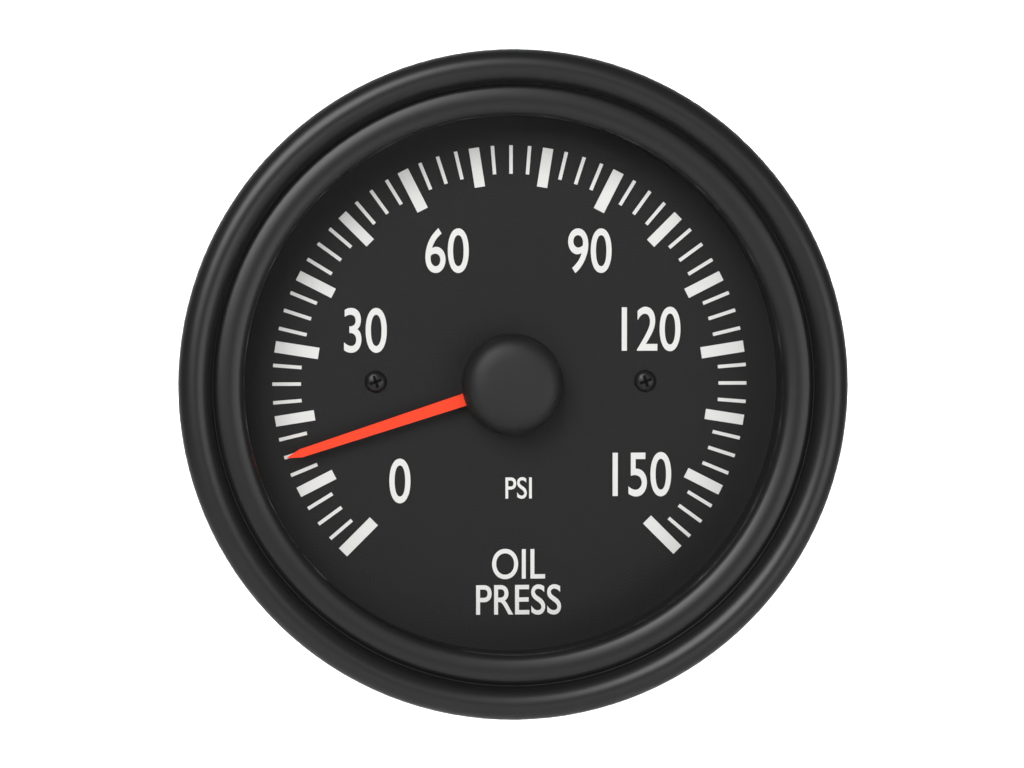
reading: 15.0 psi
